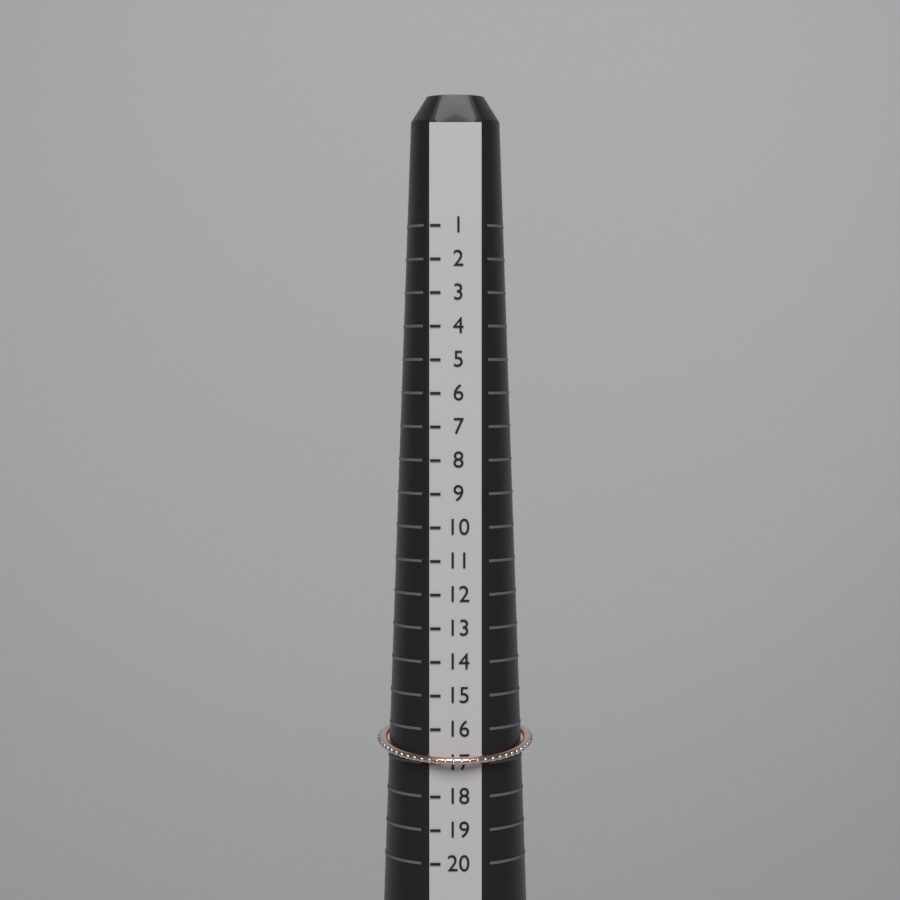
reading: 17 (no unit)
